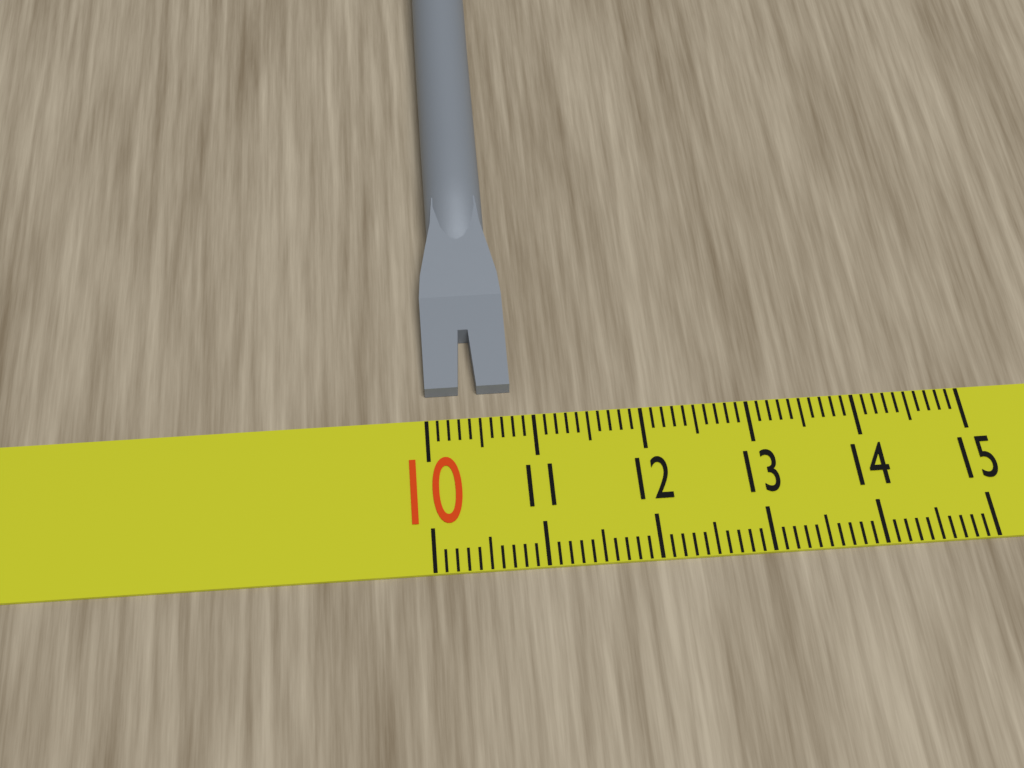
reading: 10.8 (no unit)
